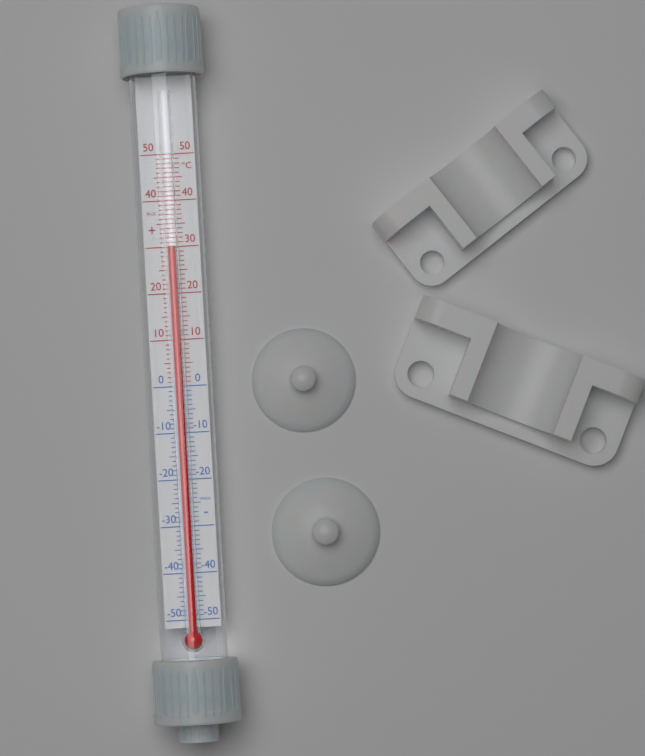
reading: 30 °C
